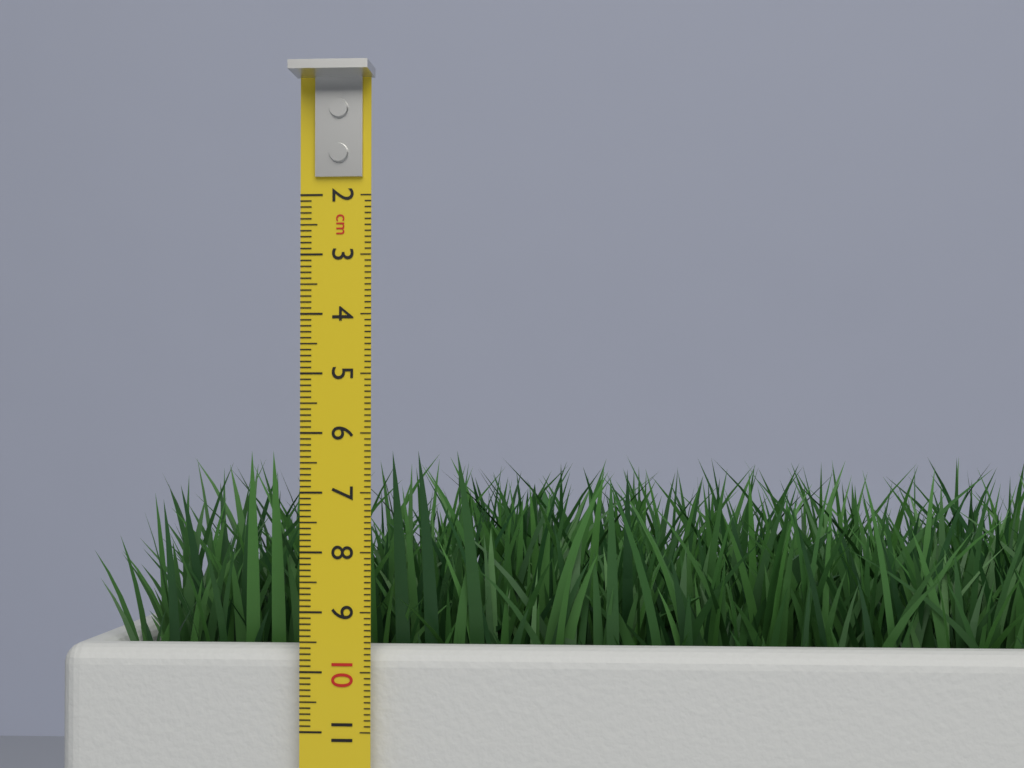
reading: 6.3 cm
